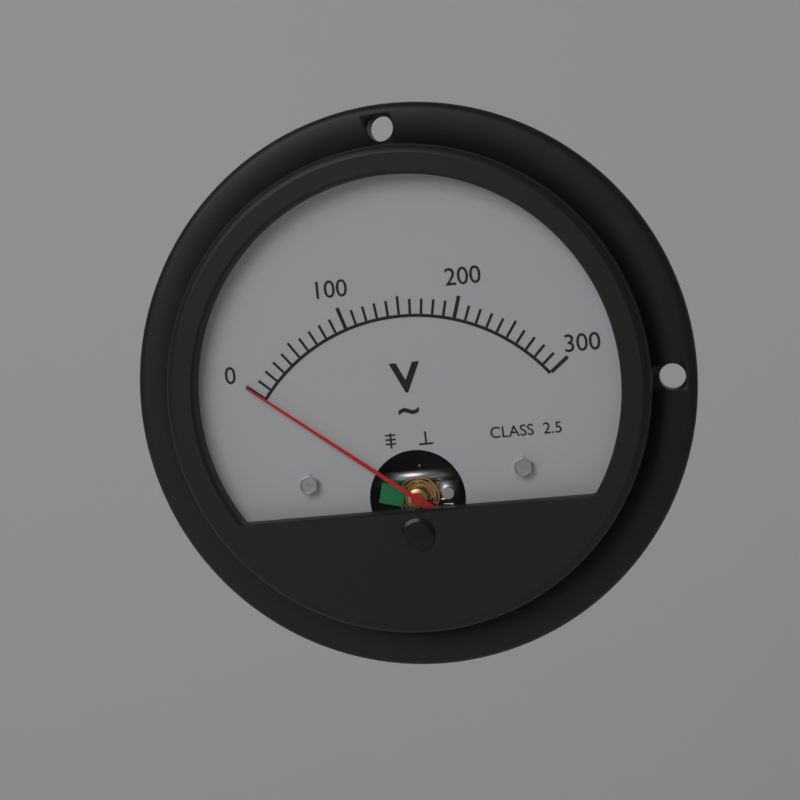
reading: 0 V
